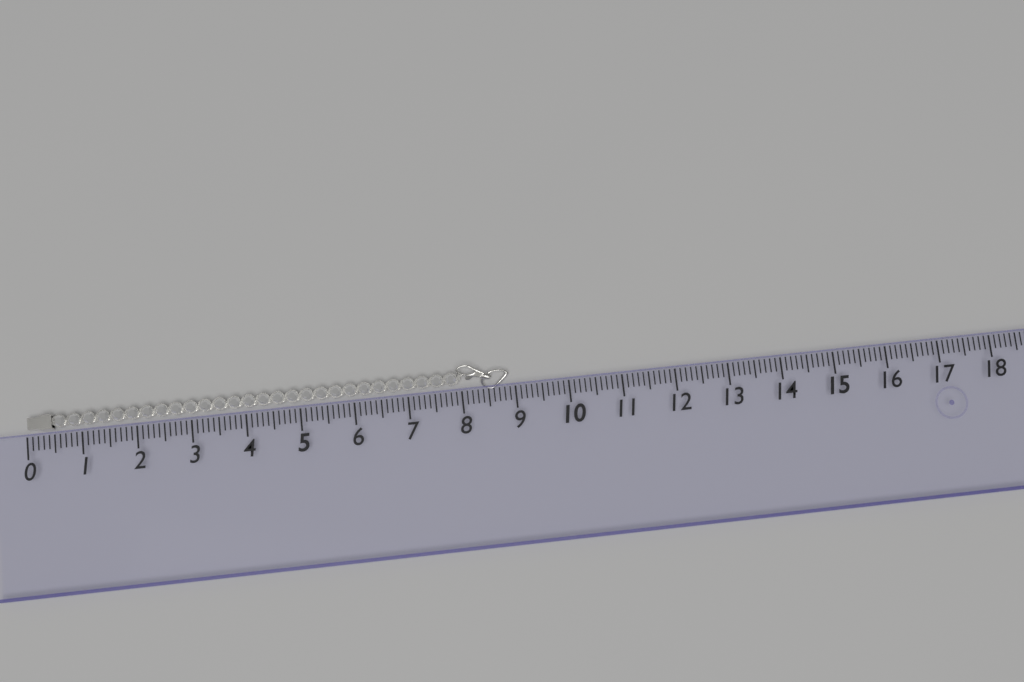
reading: 8.9 (no unit)
